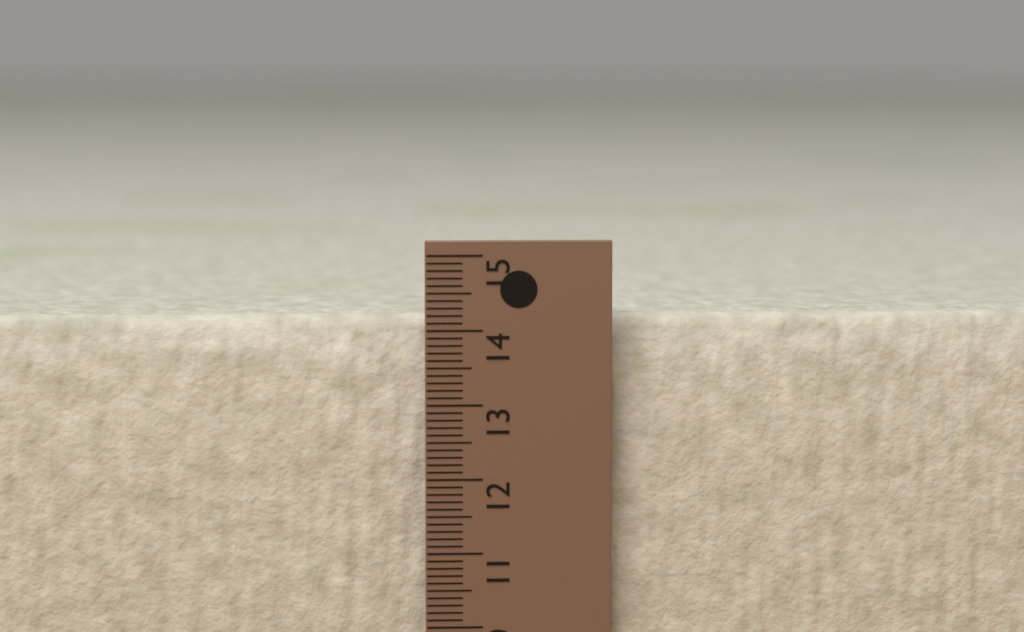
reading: 14.2 cm
